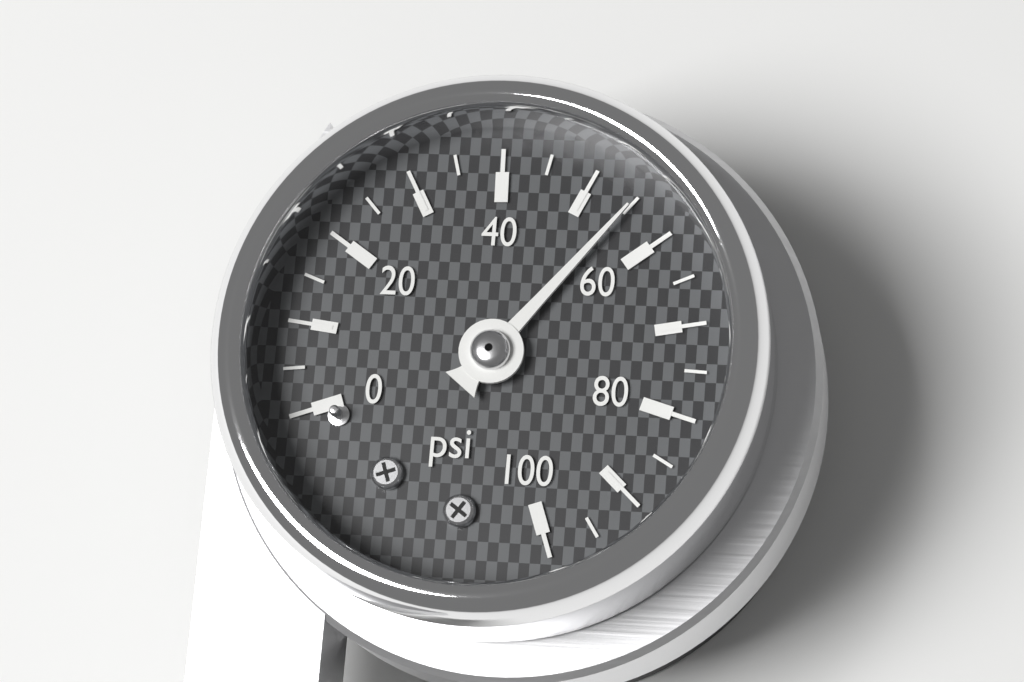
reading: 55 psi
